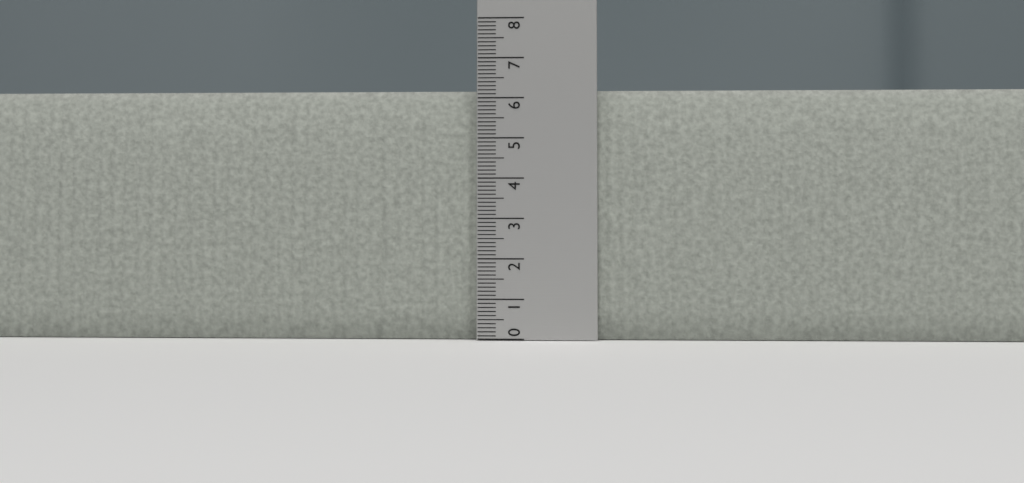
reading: 6.2 (no unit)
